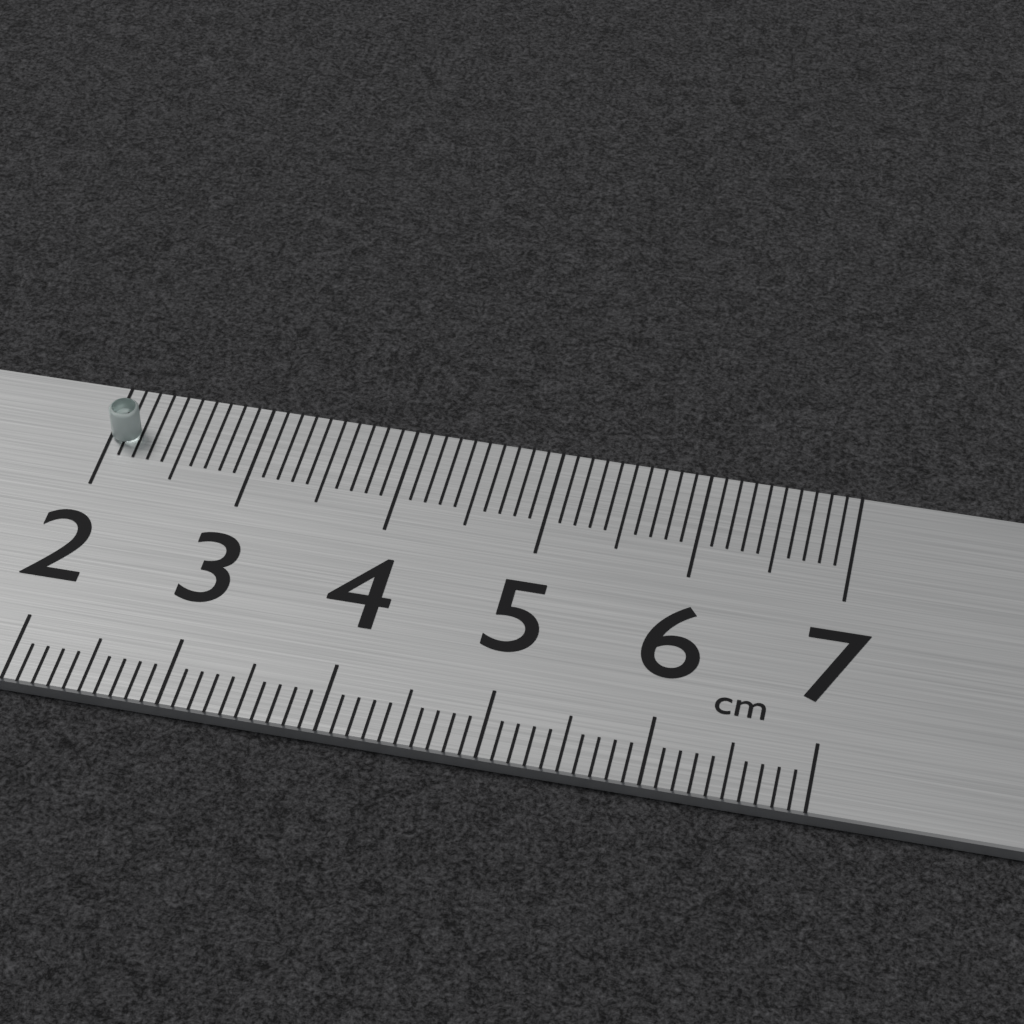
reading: 2.2 cm
